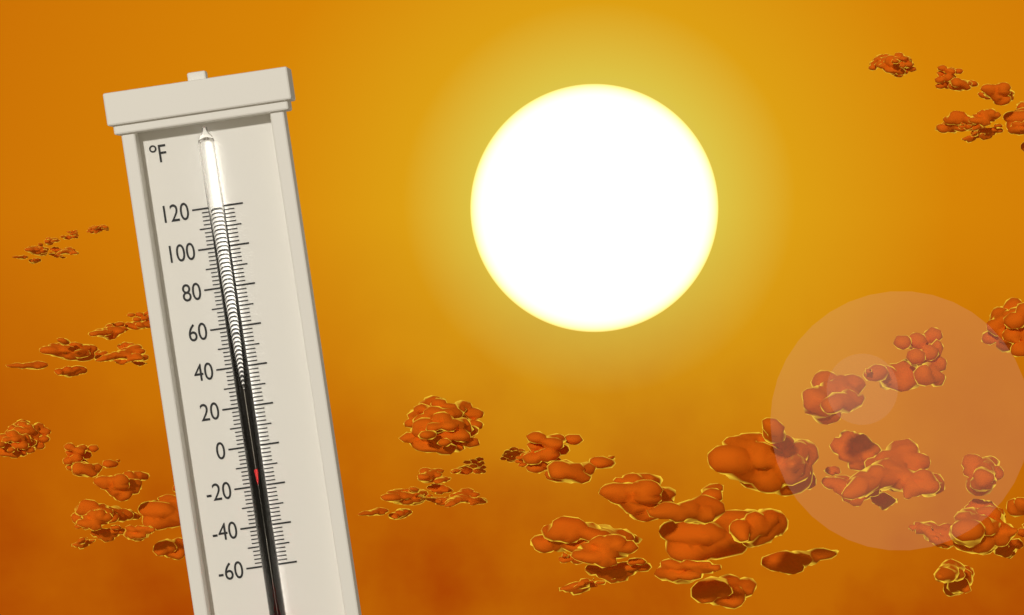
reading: -10 °F
